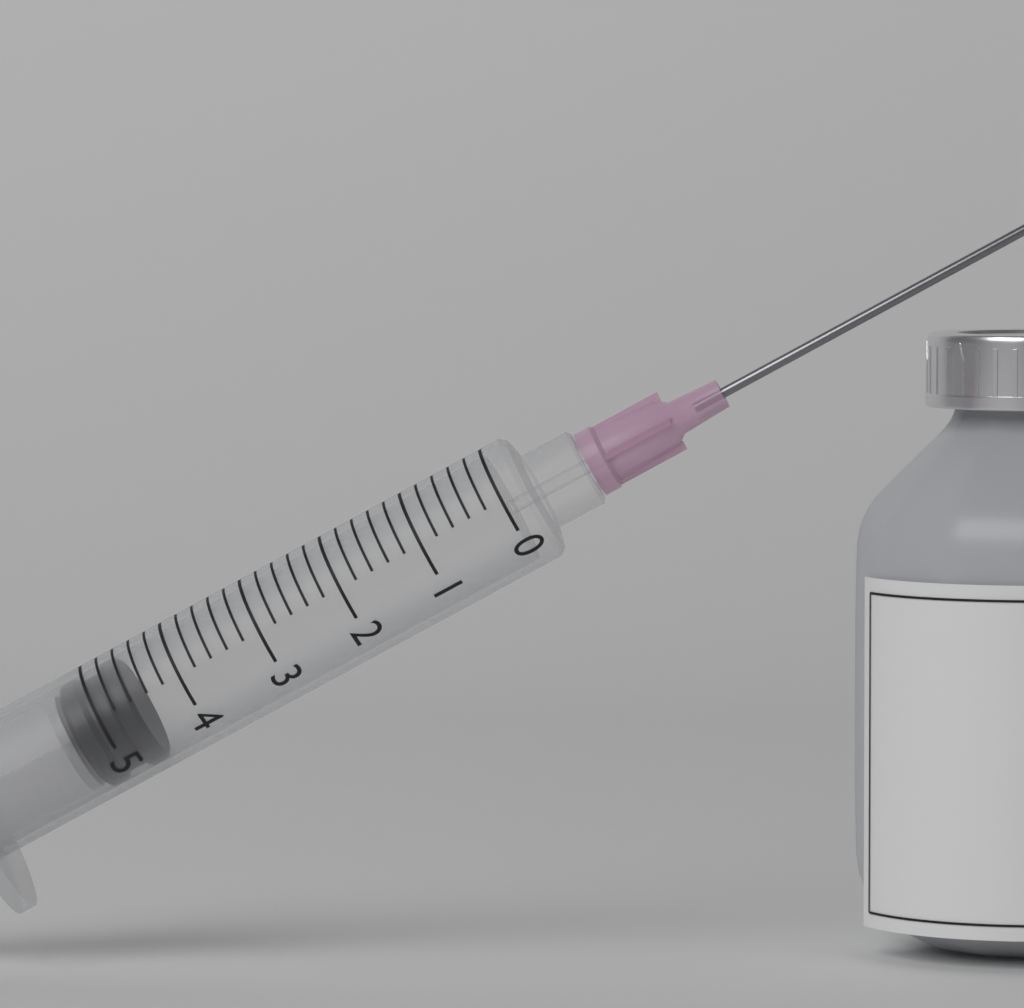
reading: 4.6 (no unit)
